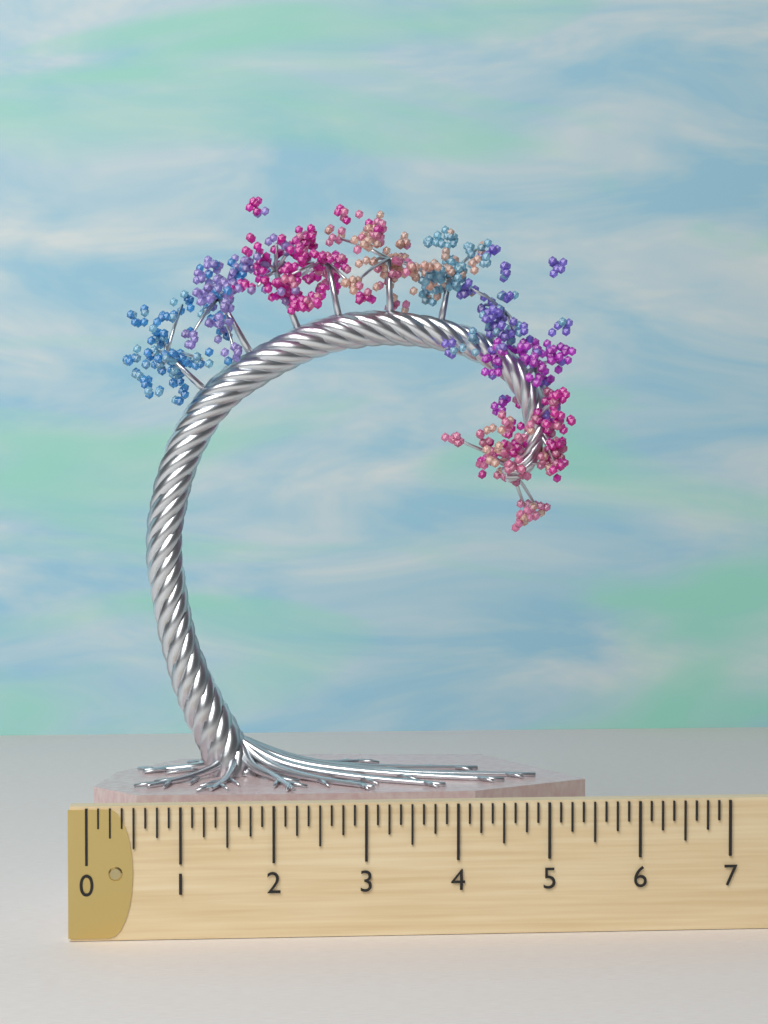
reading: 5.625 (no unit)
